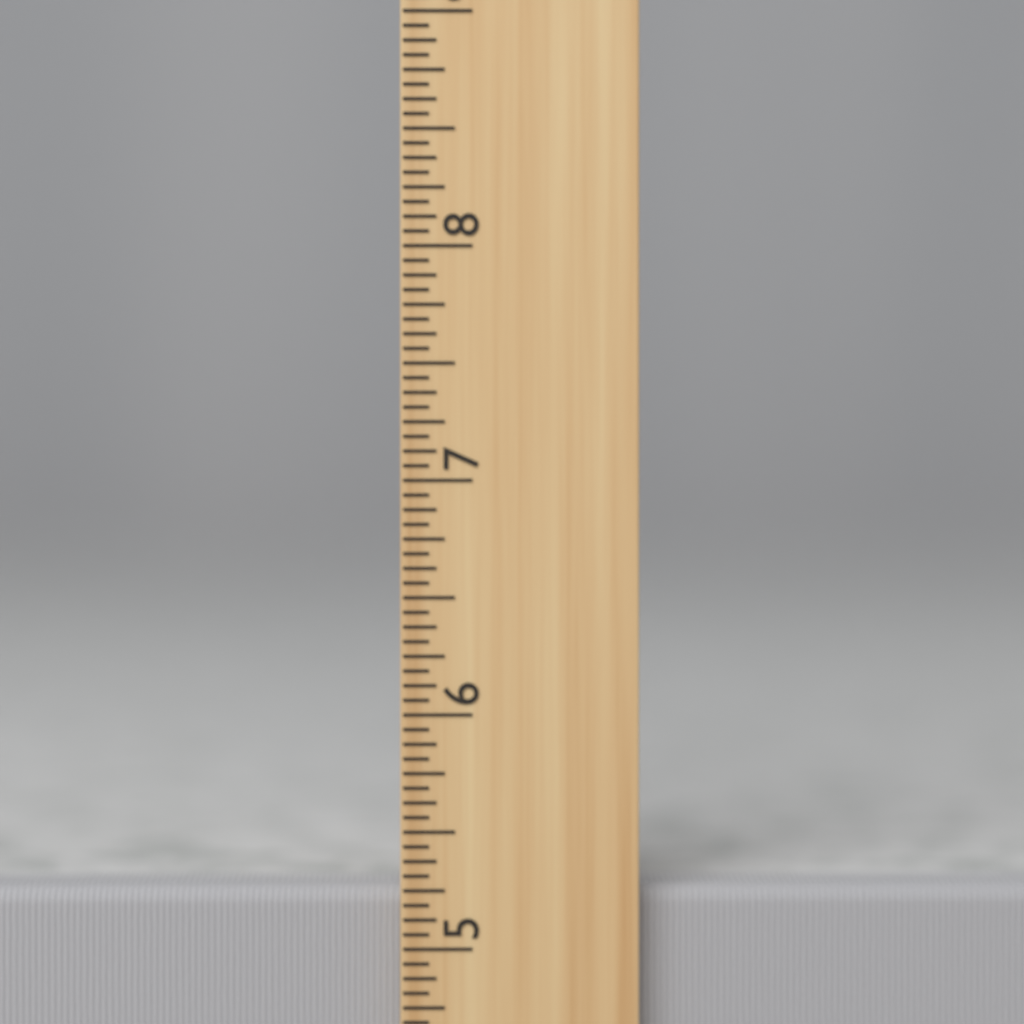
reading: 5.2500 inch
